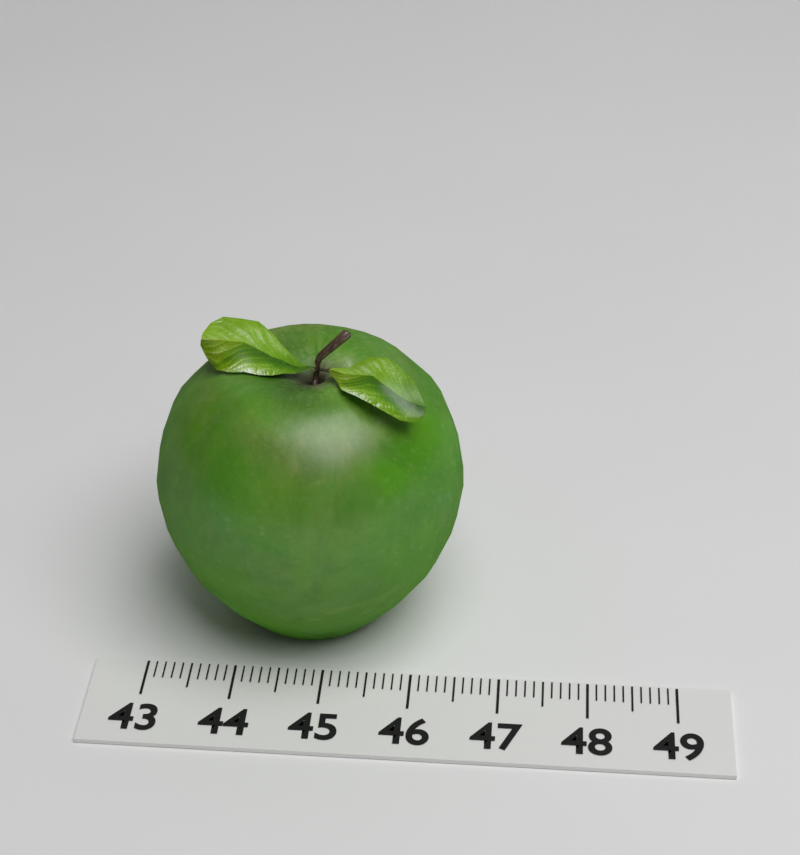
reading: 46.5 (no unit)
